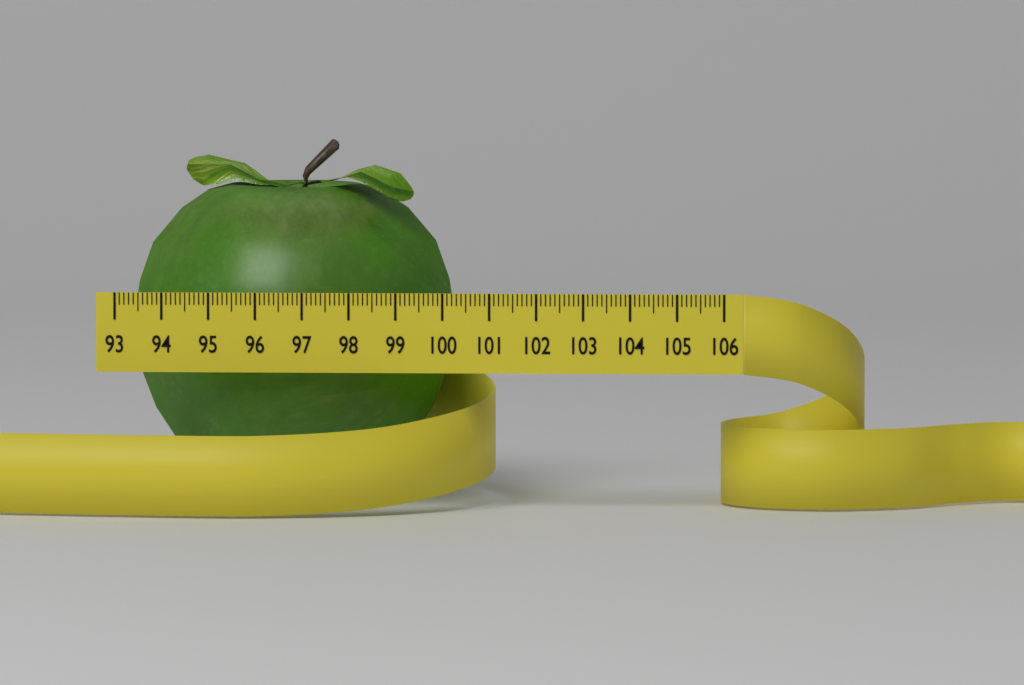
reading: 100.0 (no unit)
